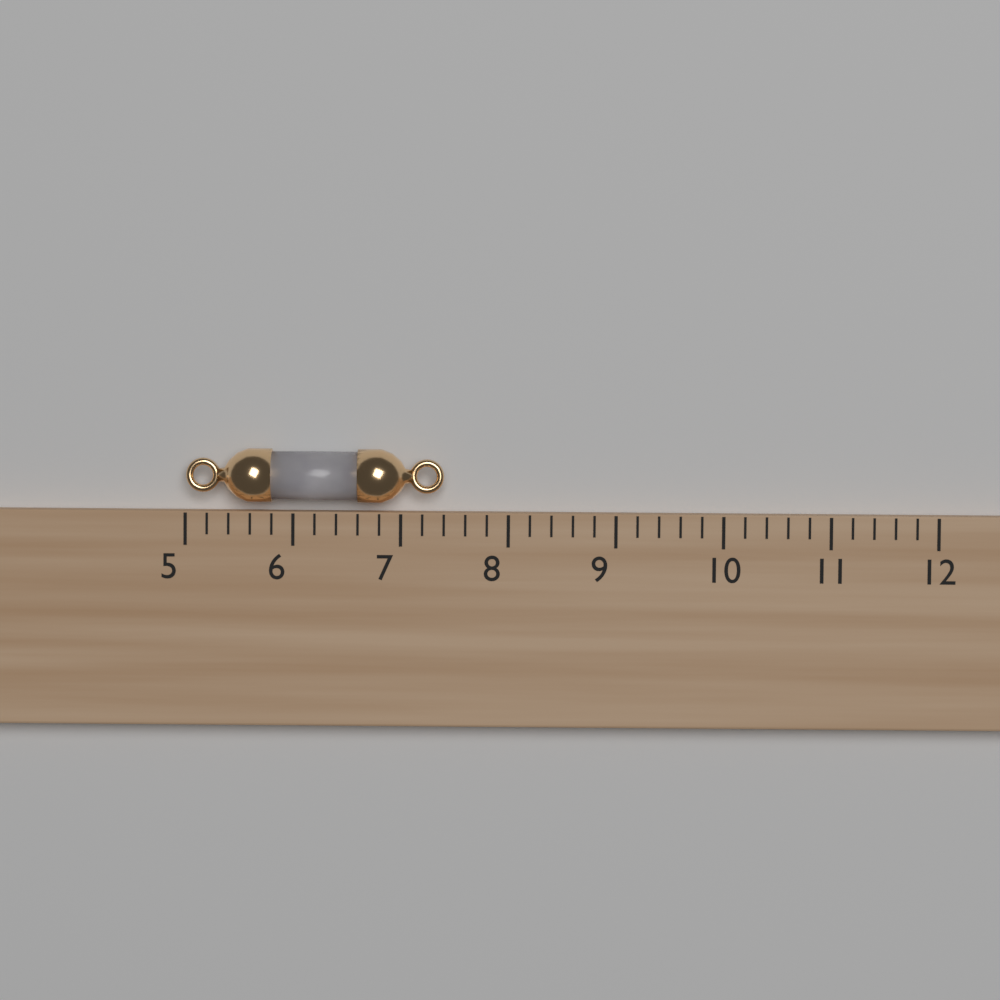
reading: 7.4 (no unit)
